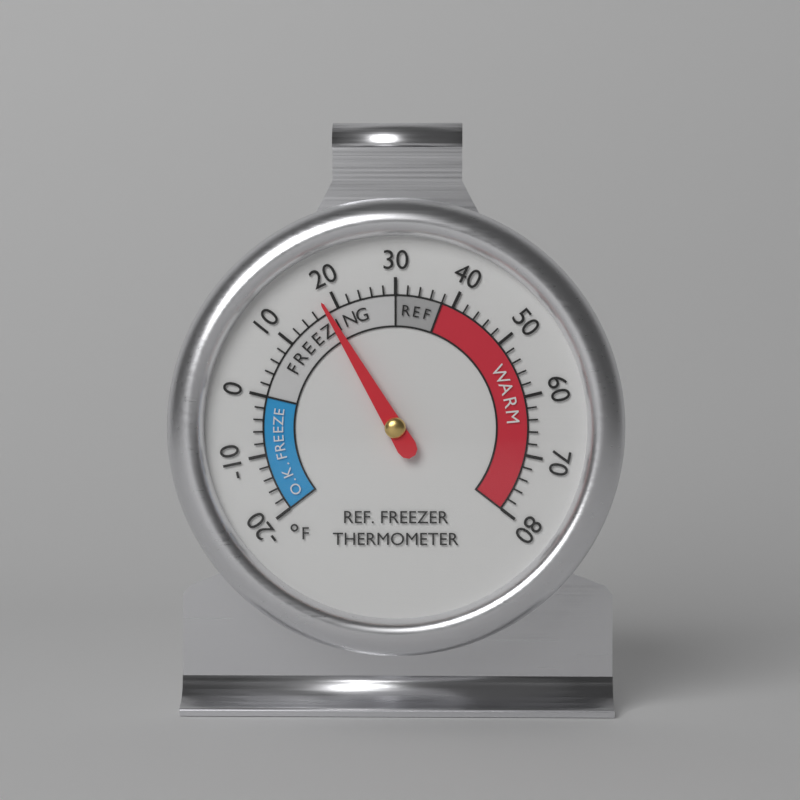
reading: 18 °F
